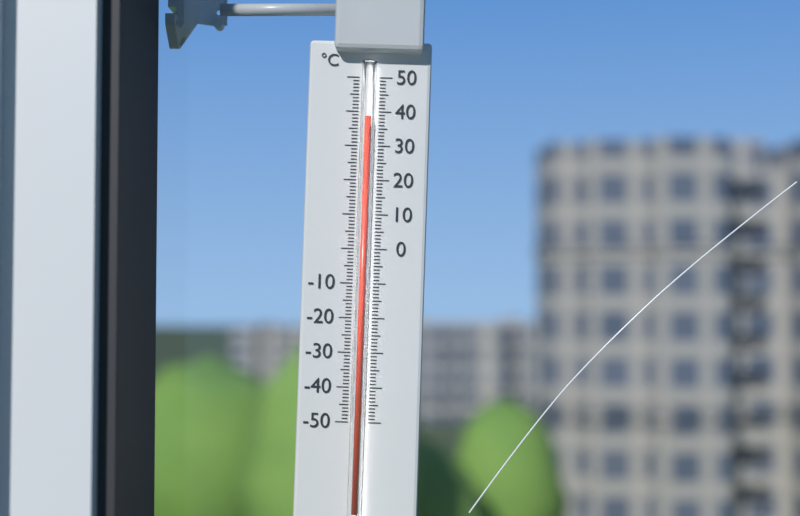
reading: 38 °C
